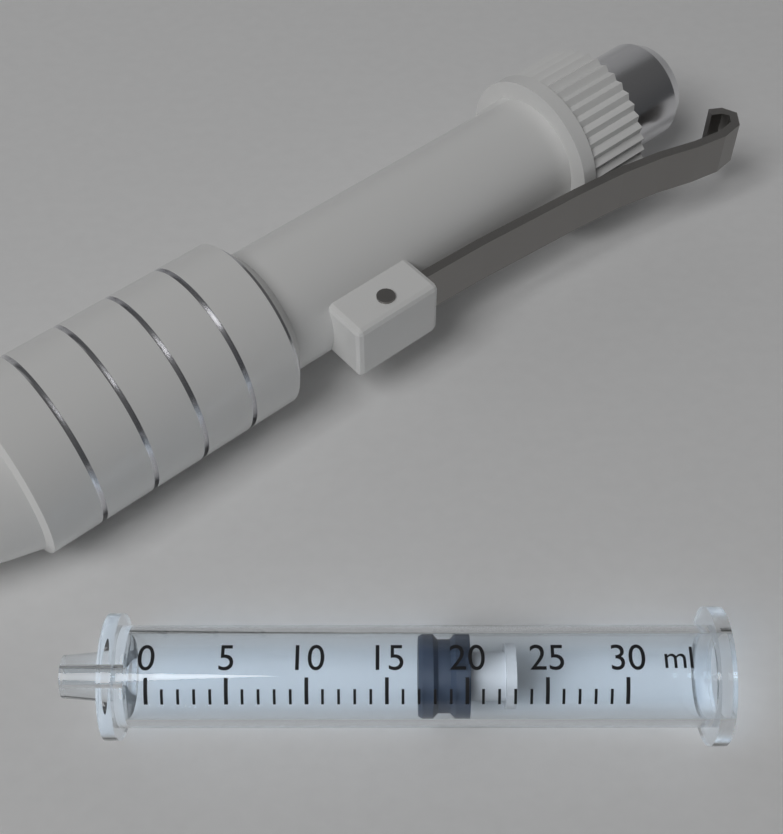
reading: 17 ml
